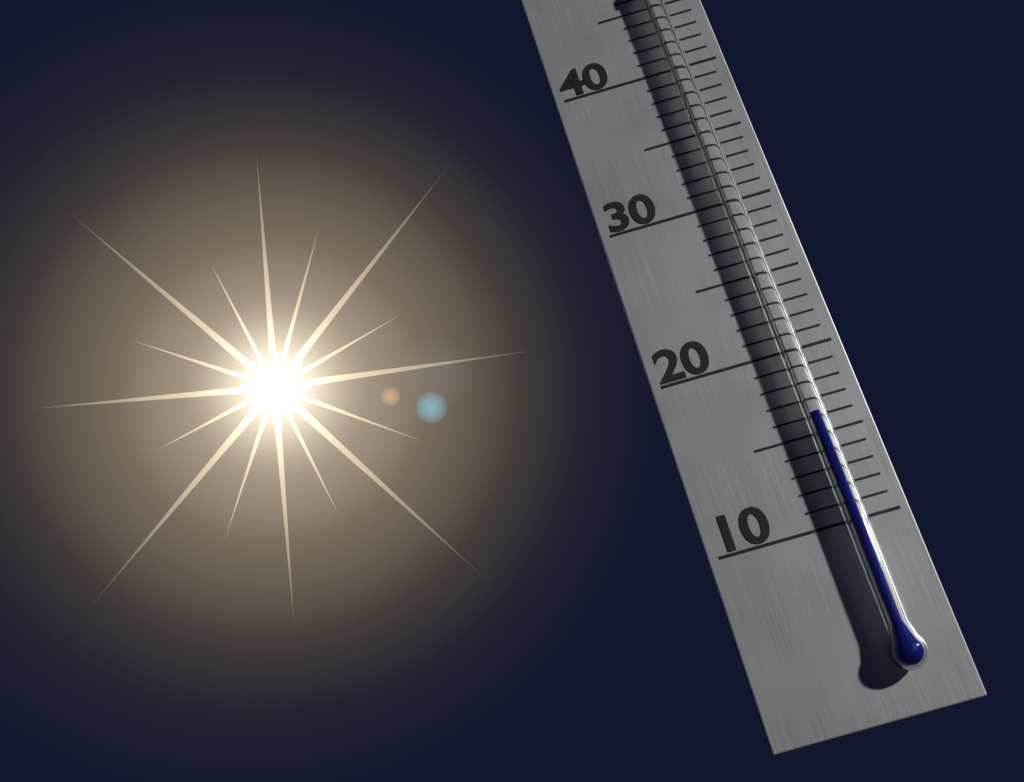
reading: 16 °C
